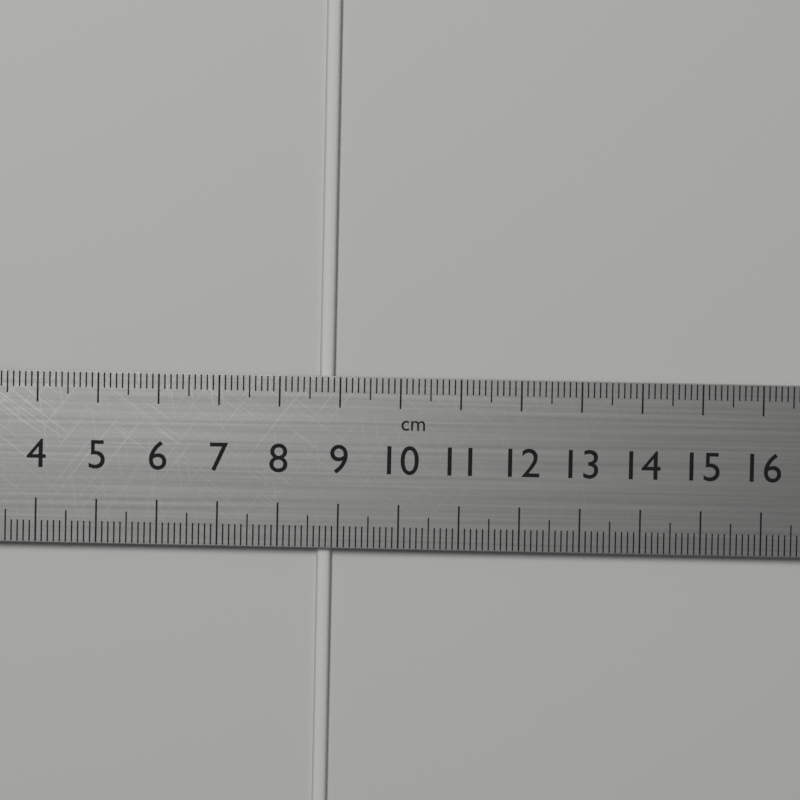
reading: 8.9 cm
